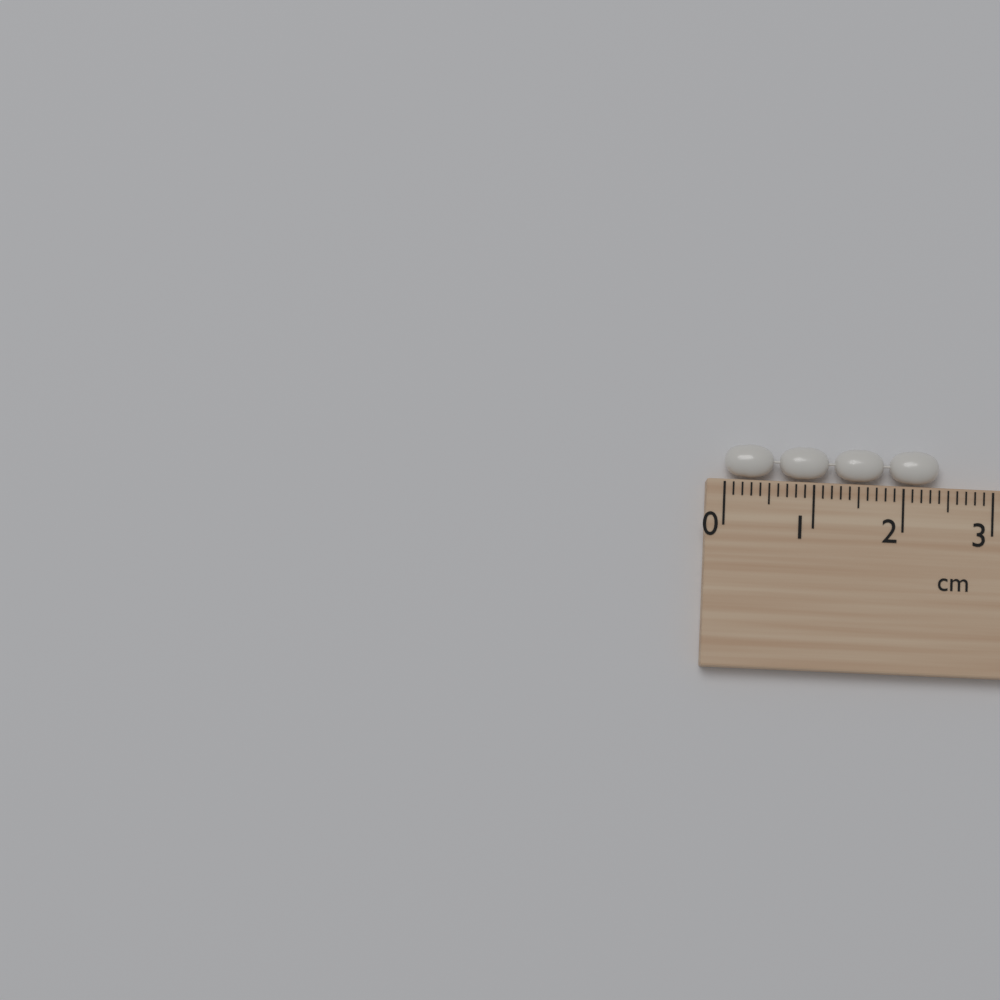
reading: 2.4 cm
